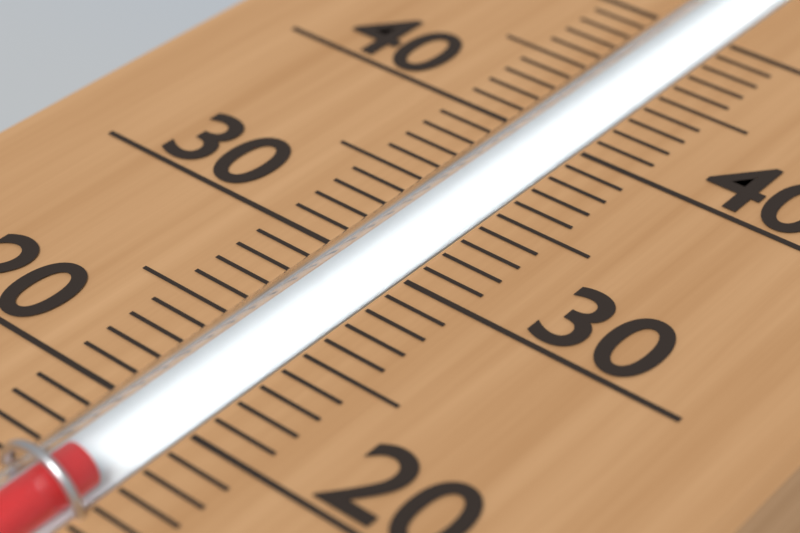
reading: 17 (no unit)
